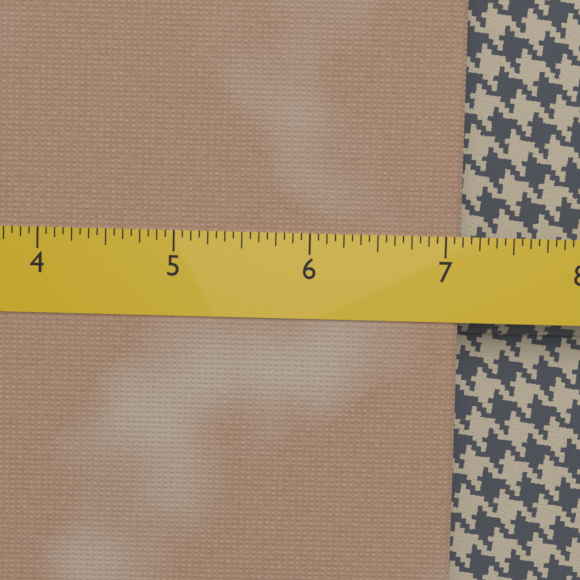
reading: 7.1250 (no unit)
